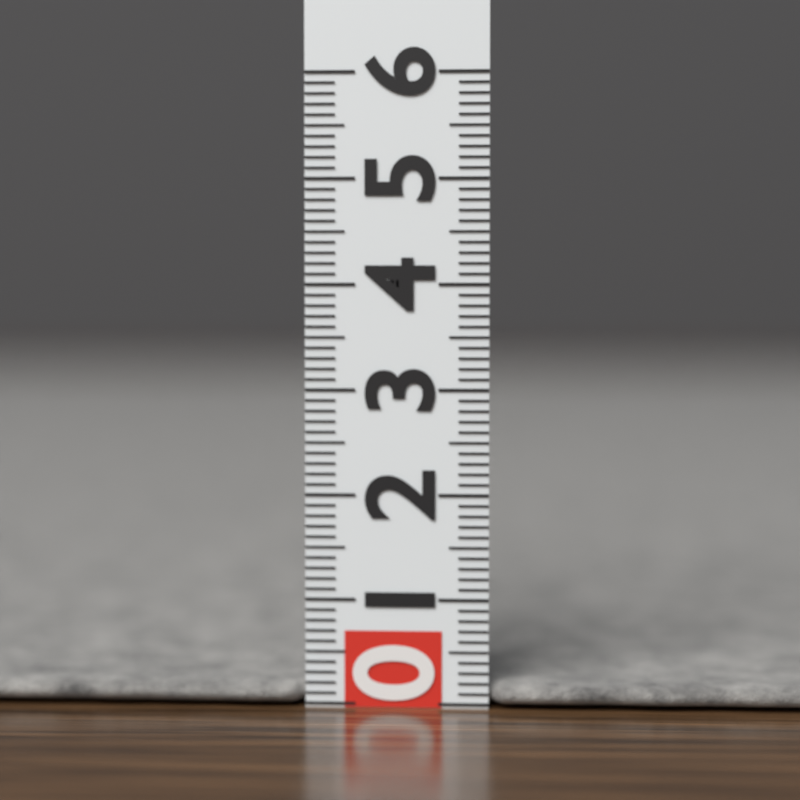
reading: 0.2 (no unit)
